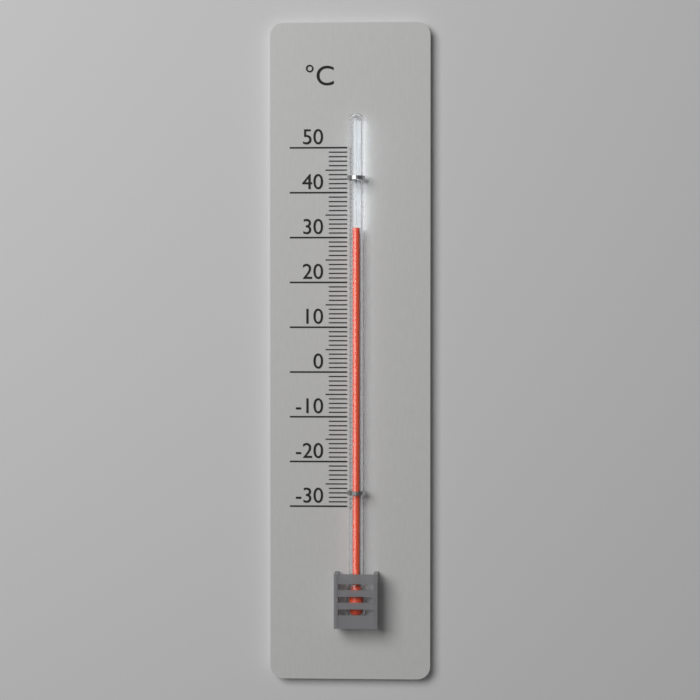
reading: 32 °C
